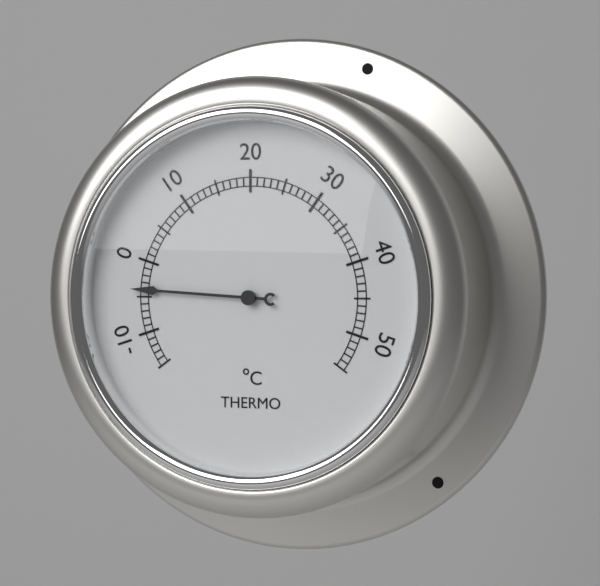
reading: -4 °C
